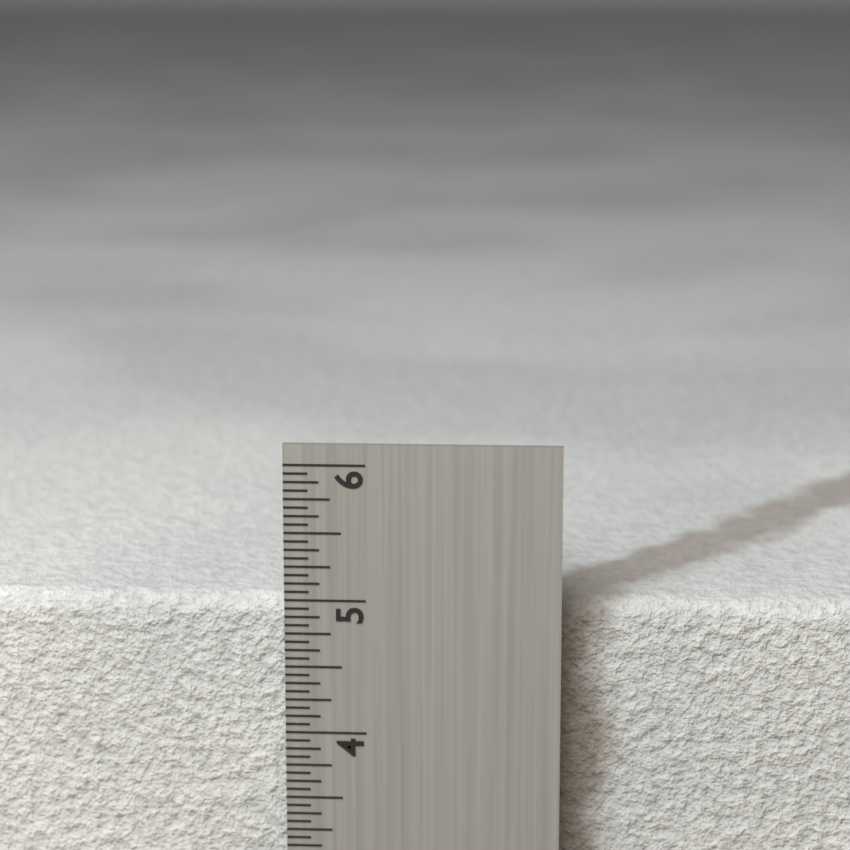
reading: 4.9375 in
